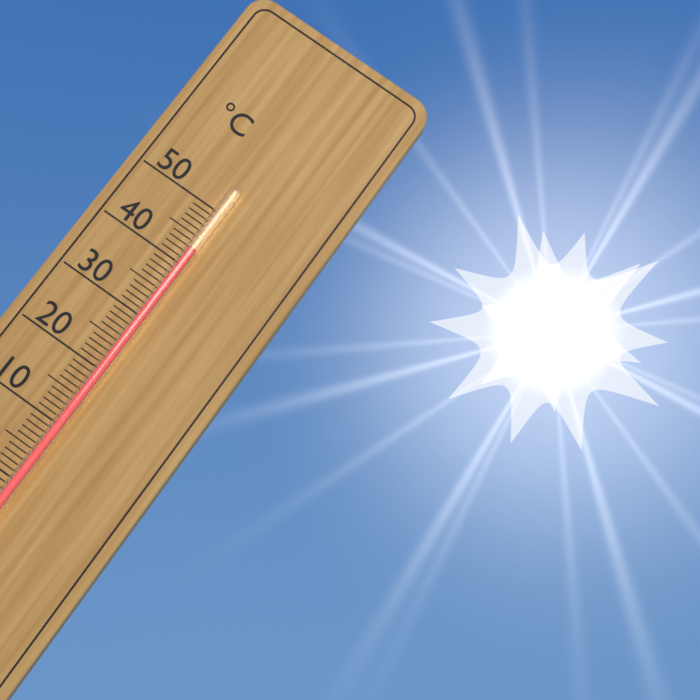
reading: 43 °C
